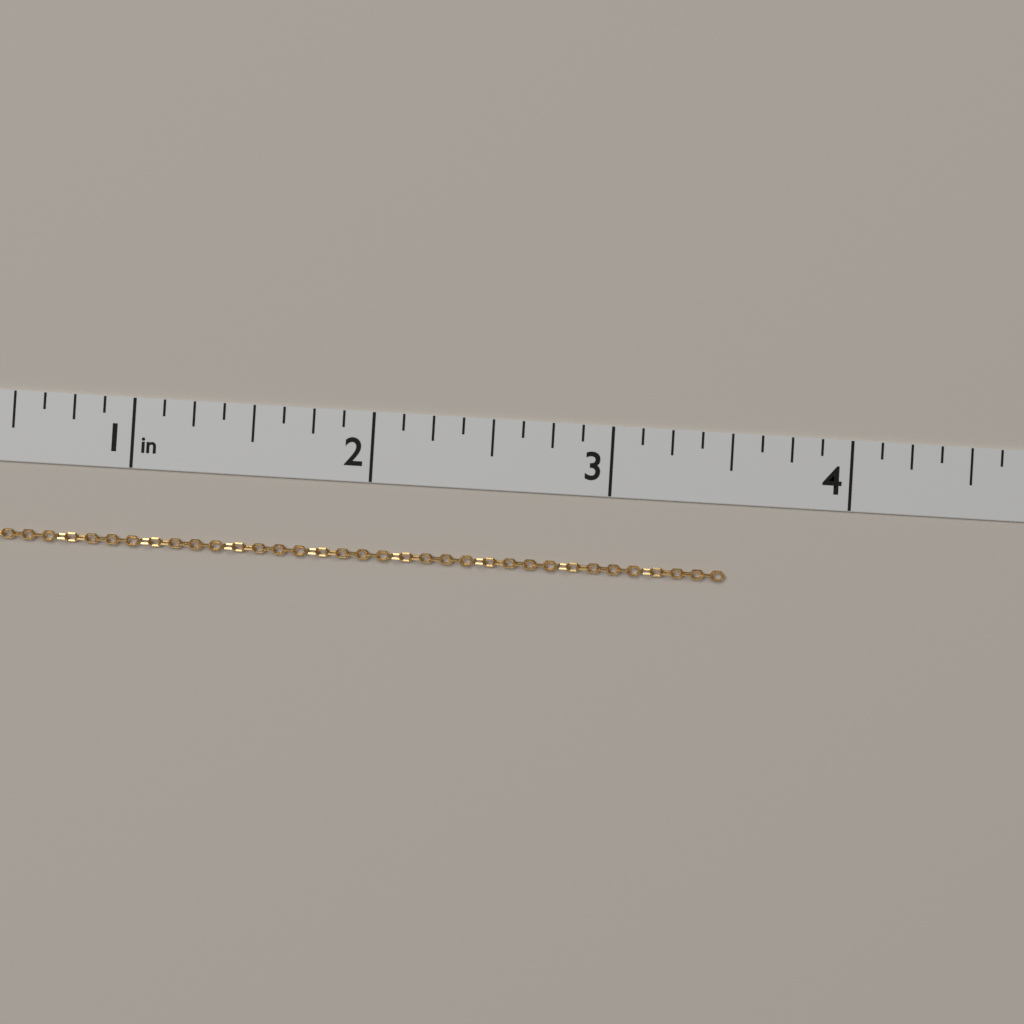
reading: 3.500 in
